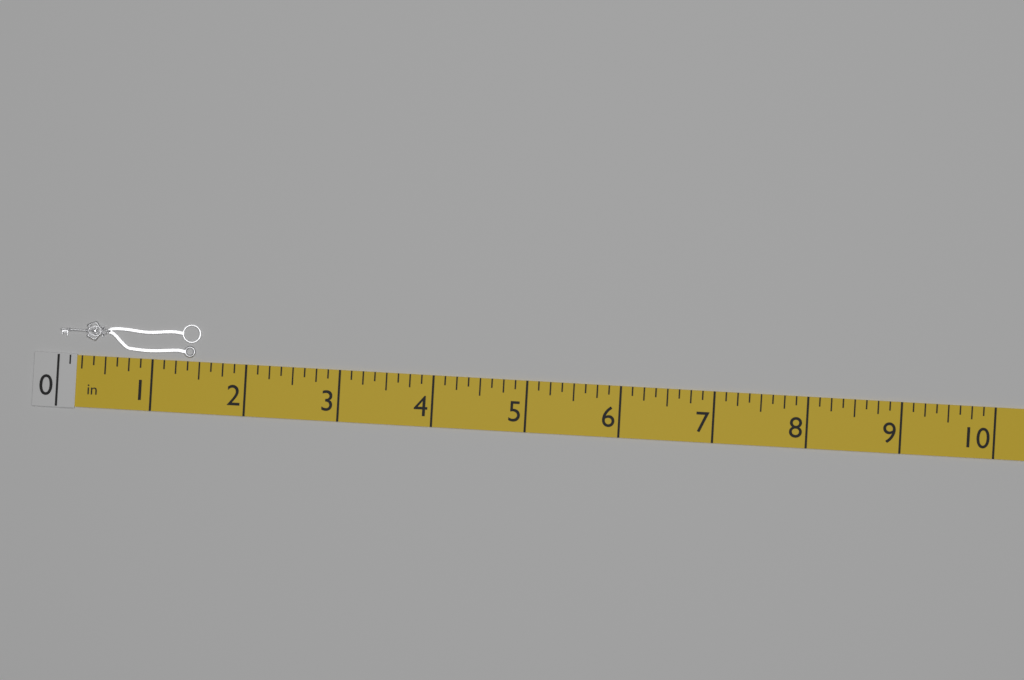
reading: 1.500 in
